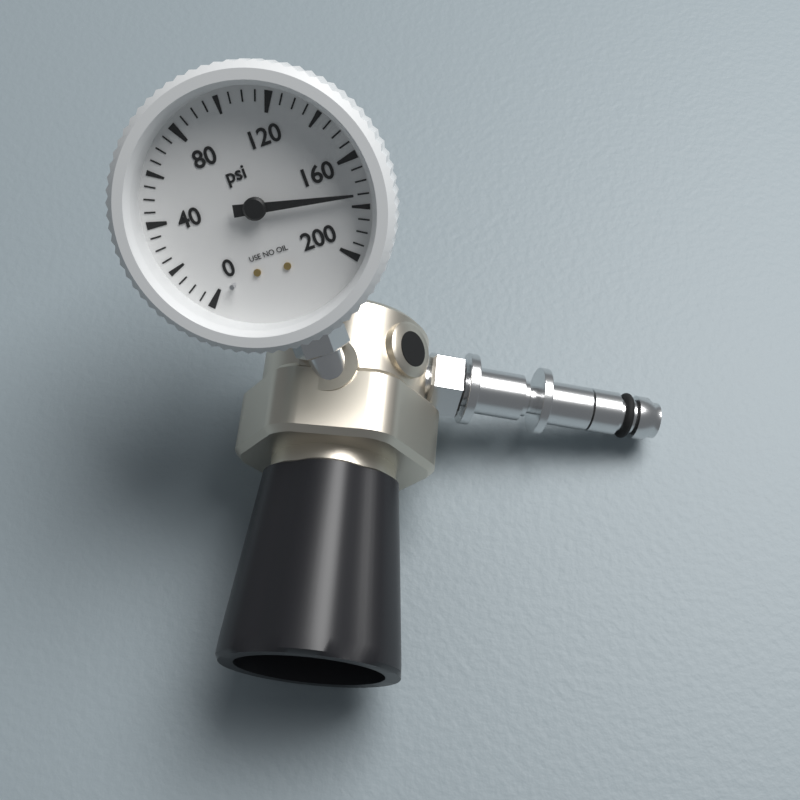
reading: 175 psi
